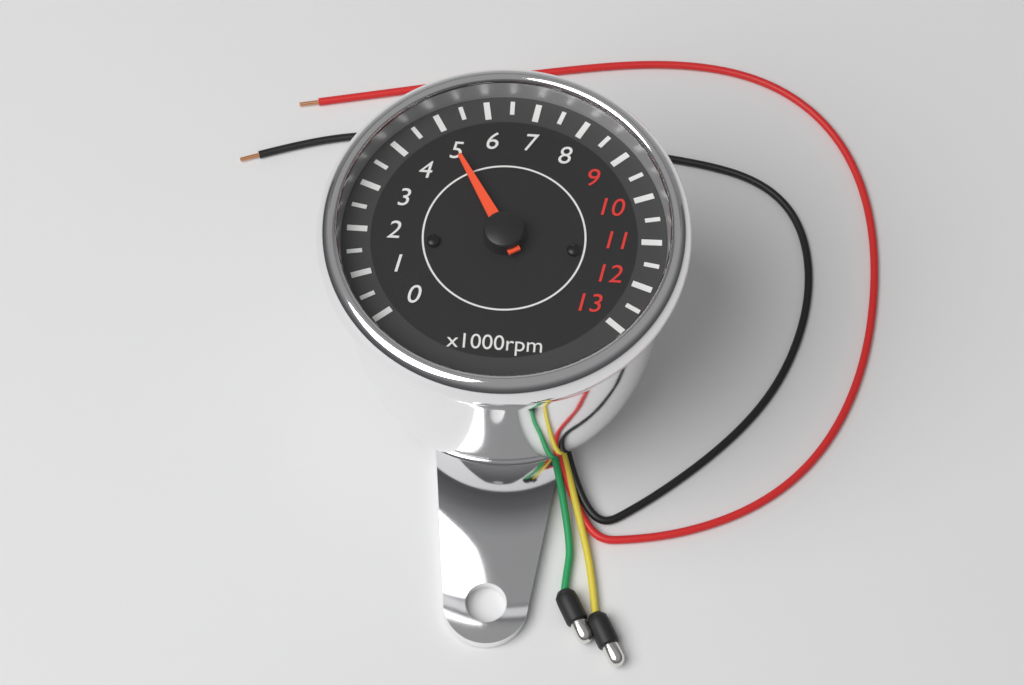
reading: 5000 rpm
